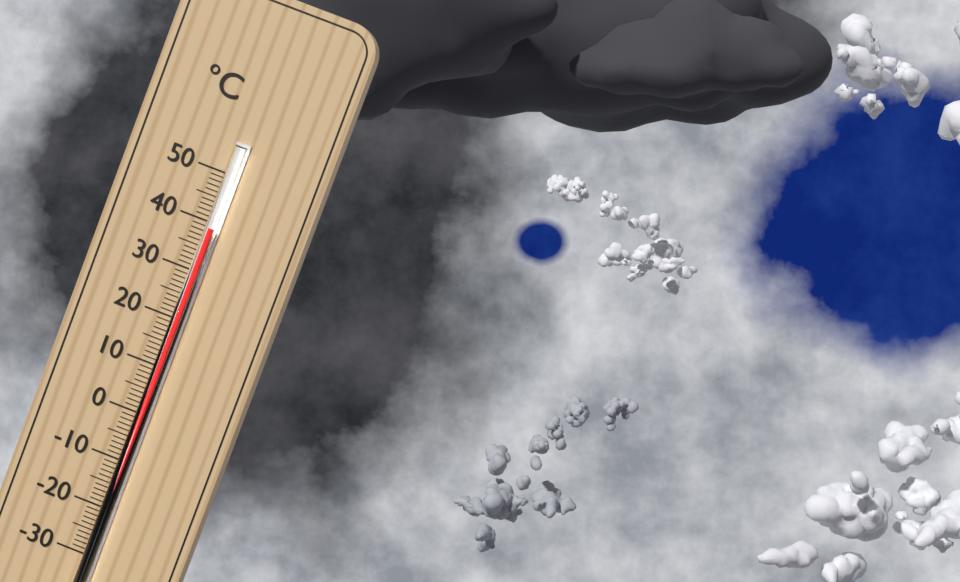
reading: 39 °C
